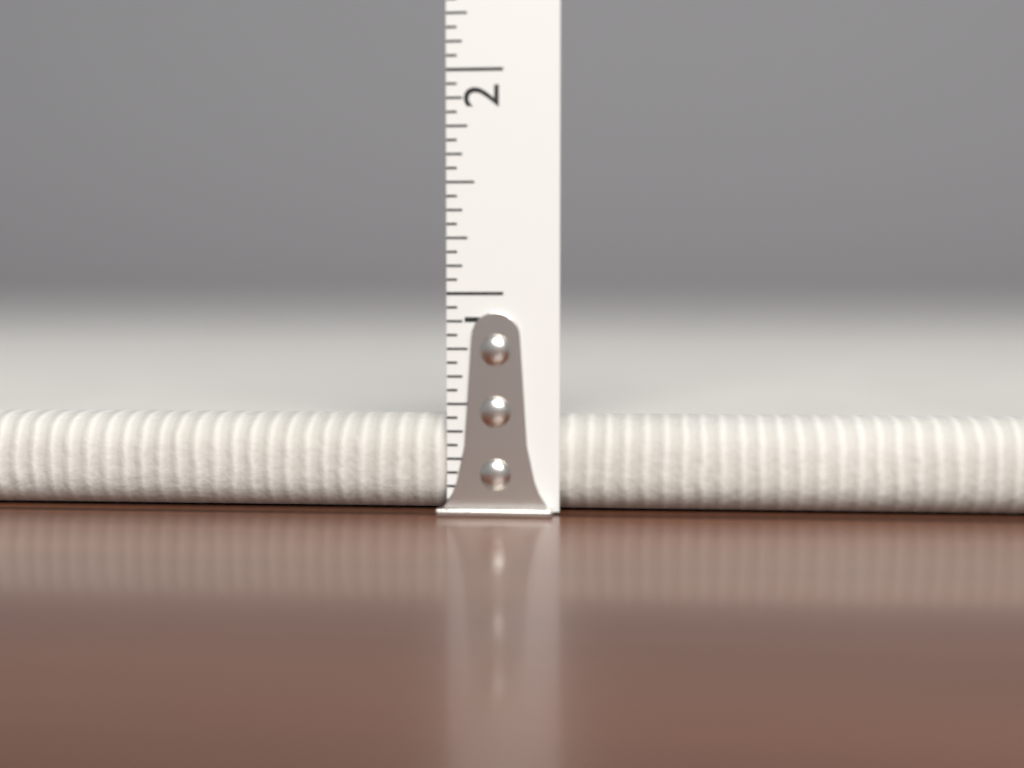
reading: 0.4375 in
